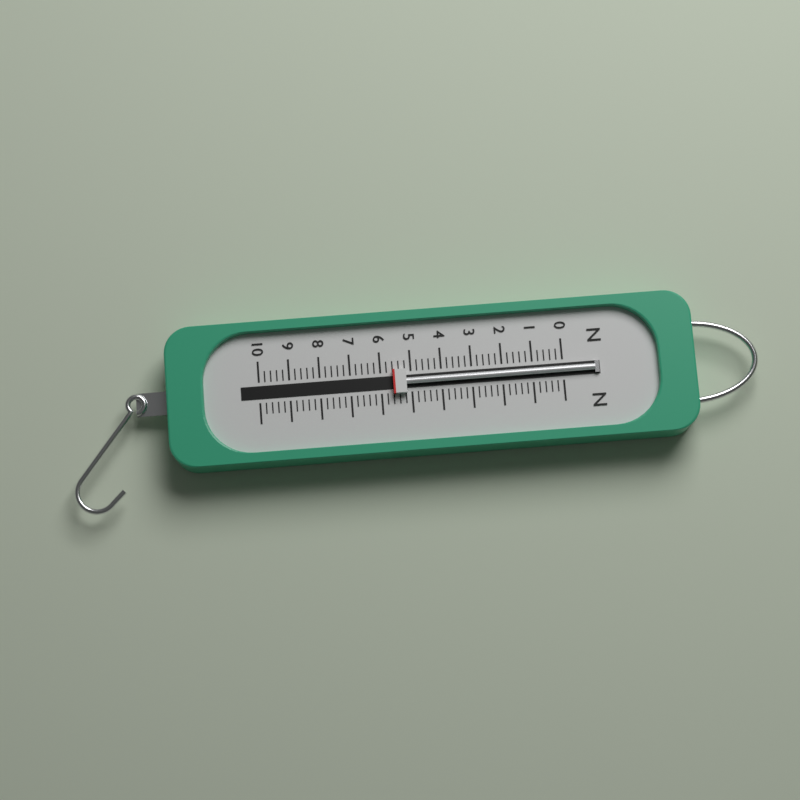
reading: 5.6 N
